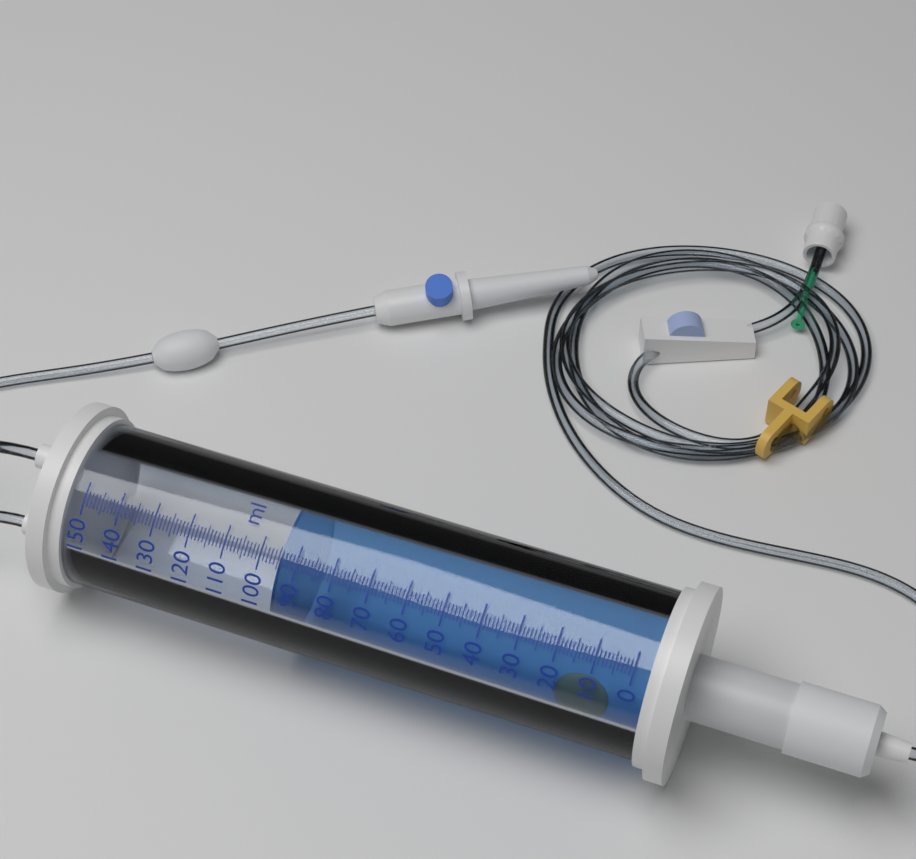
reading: 95 ml
